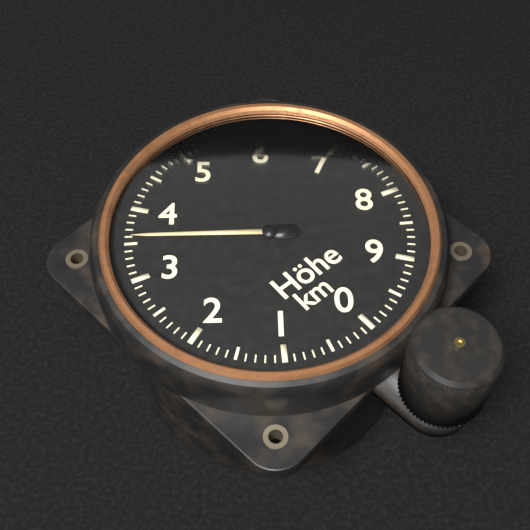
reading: 3.6 km
